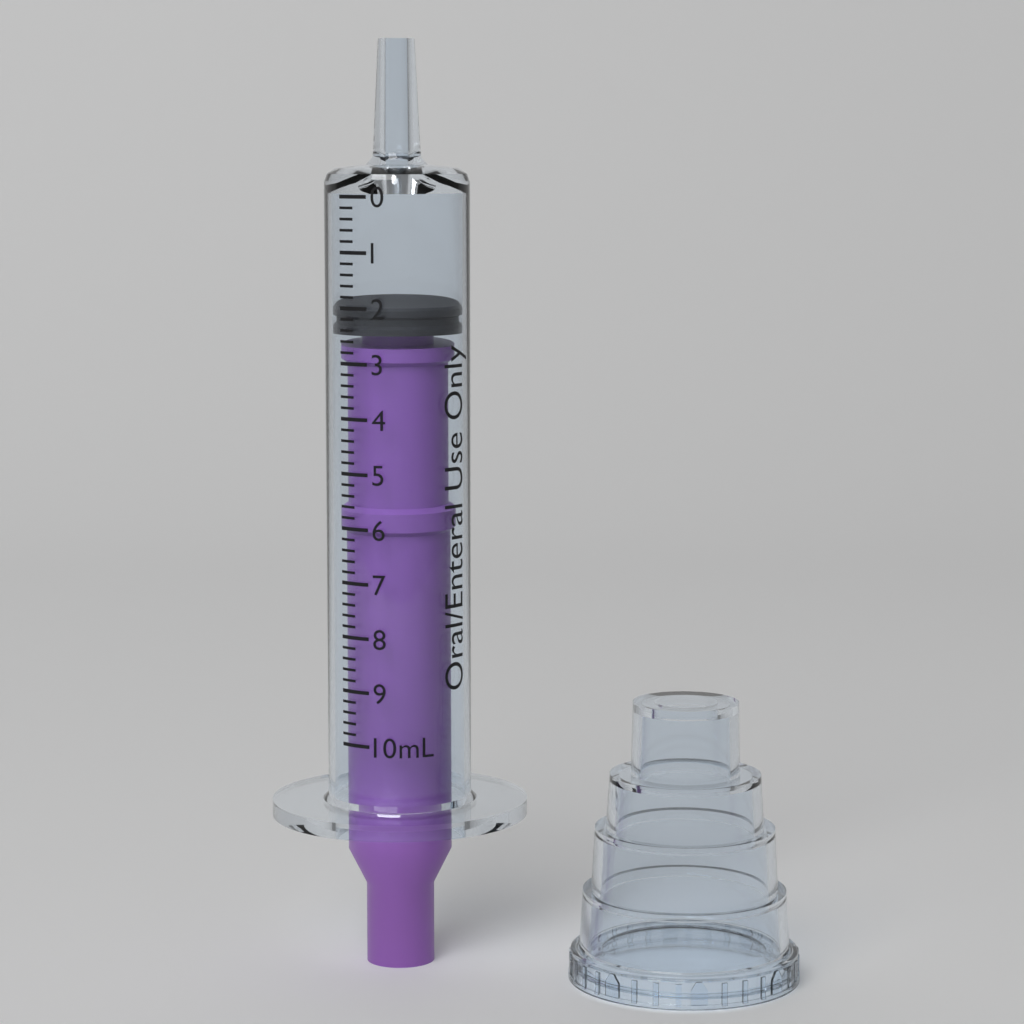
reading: 2.0 mL
